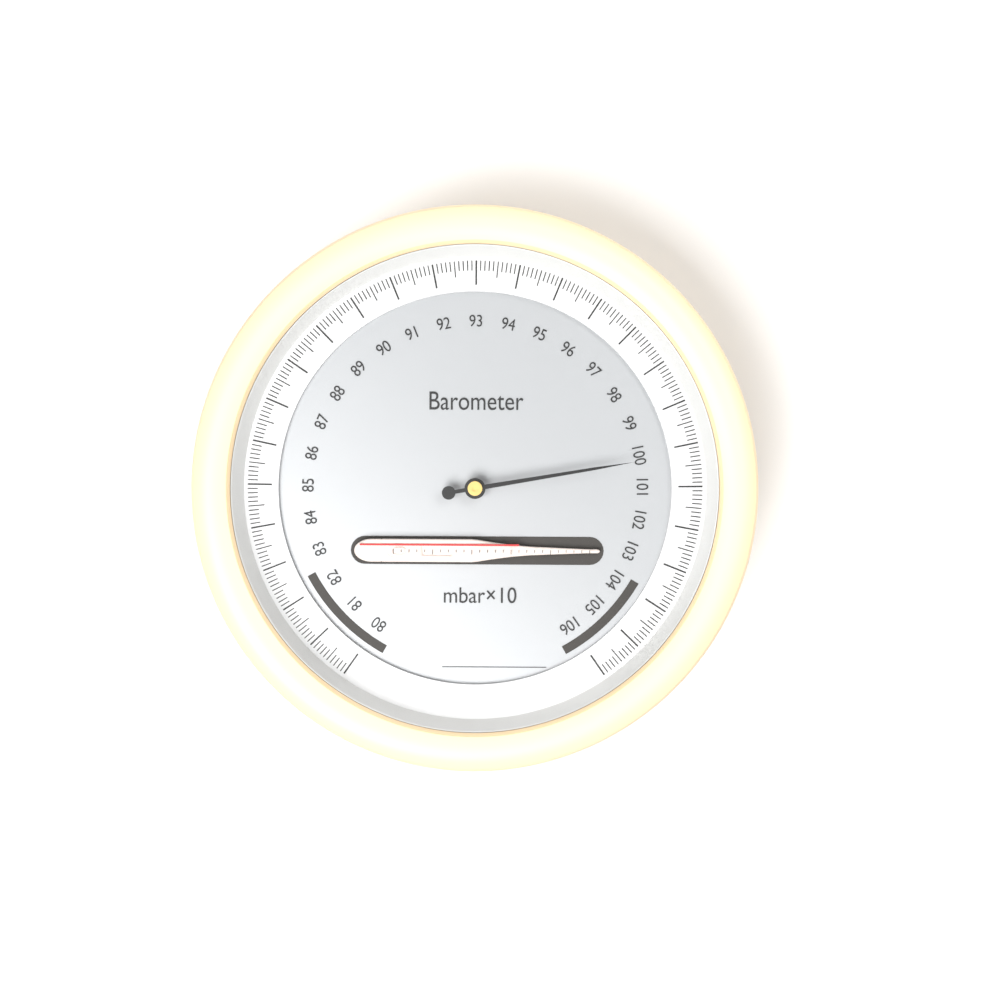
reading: 100.2 mbar×10
